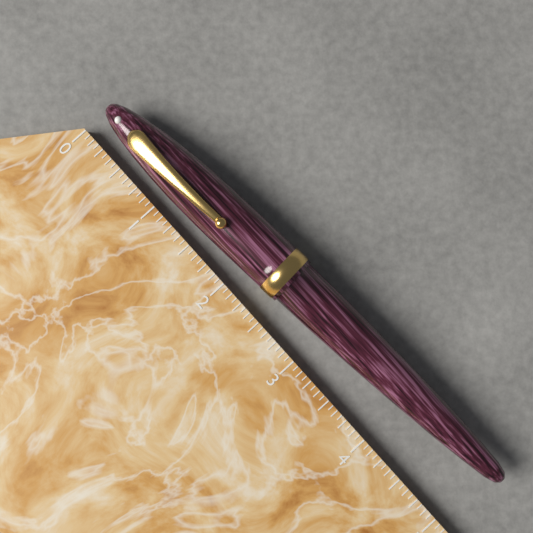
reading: 5.1250 (no unit)
